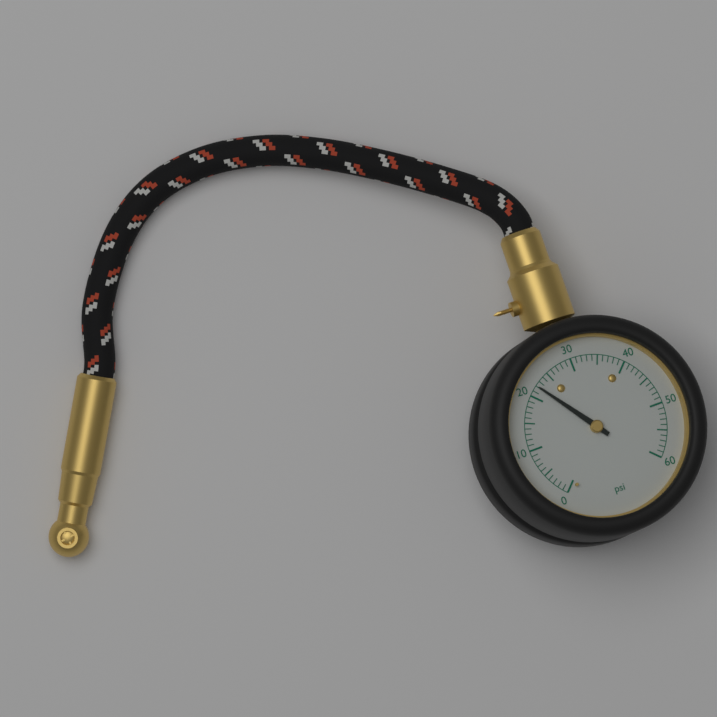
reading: 22 psi
